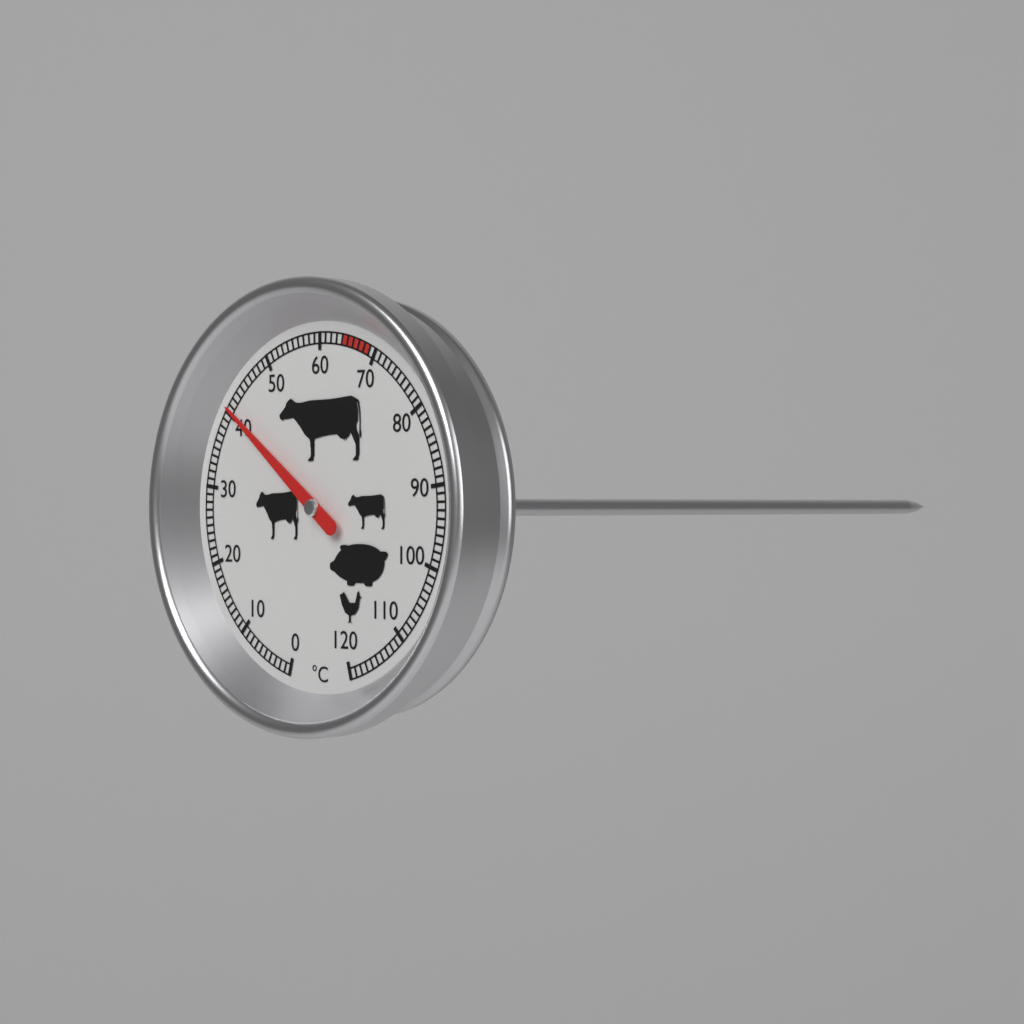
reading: 41 °C
